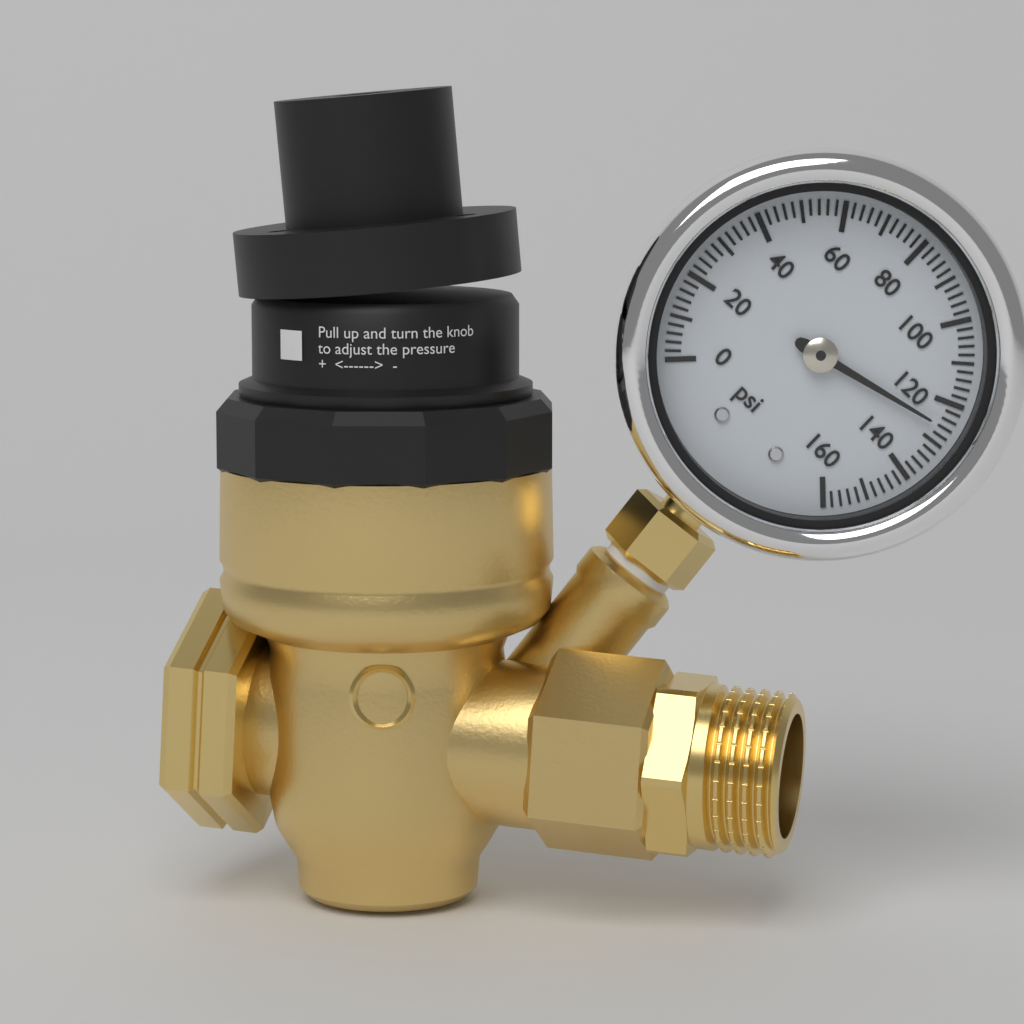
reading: 126 psi
